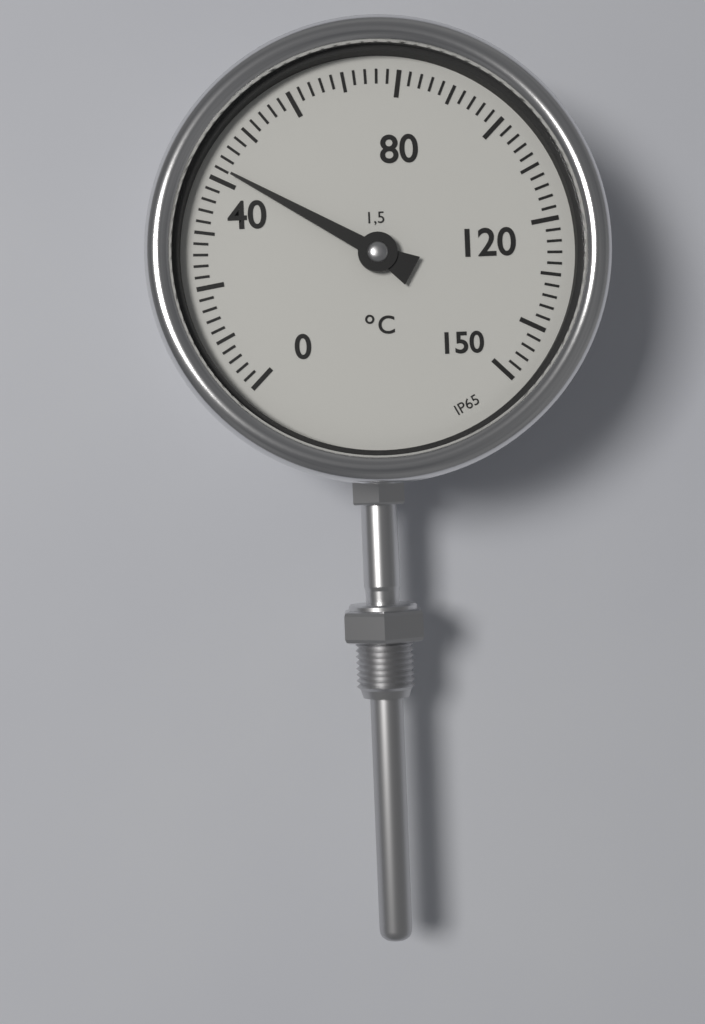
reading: 42 °C
